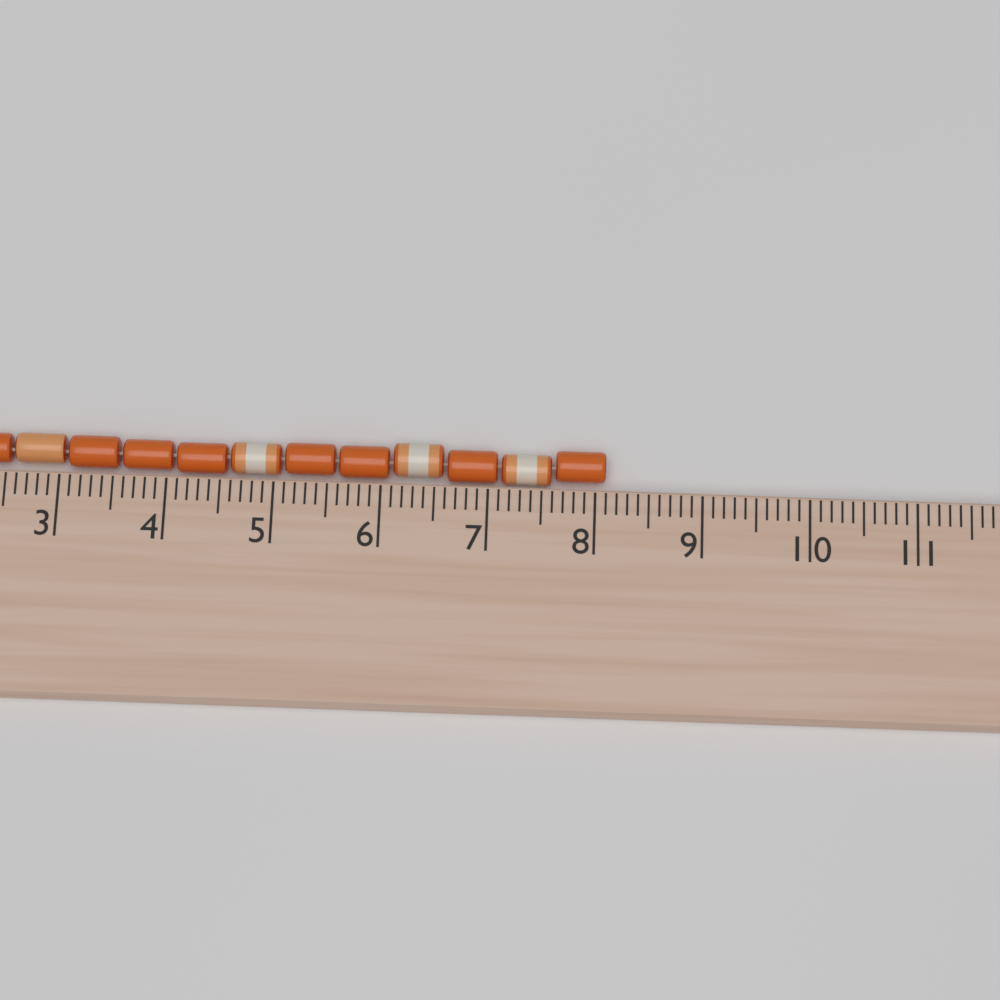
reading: 8.1 cm
